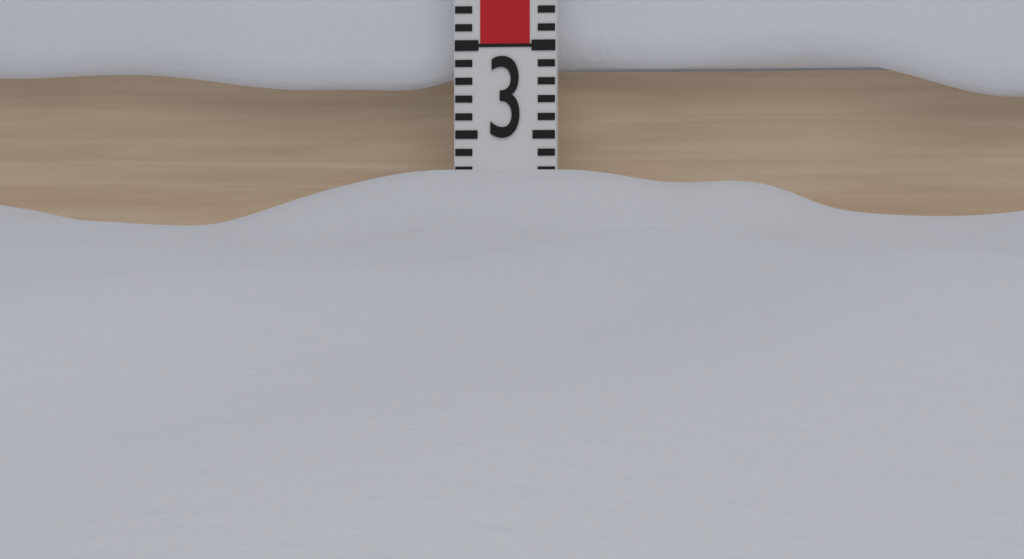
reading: 2.3 (no unit)
